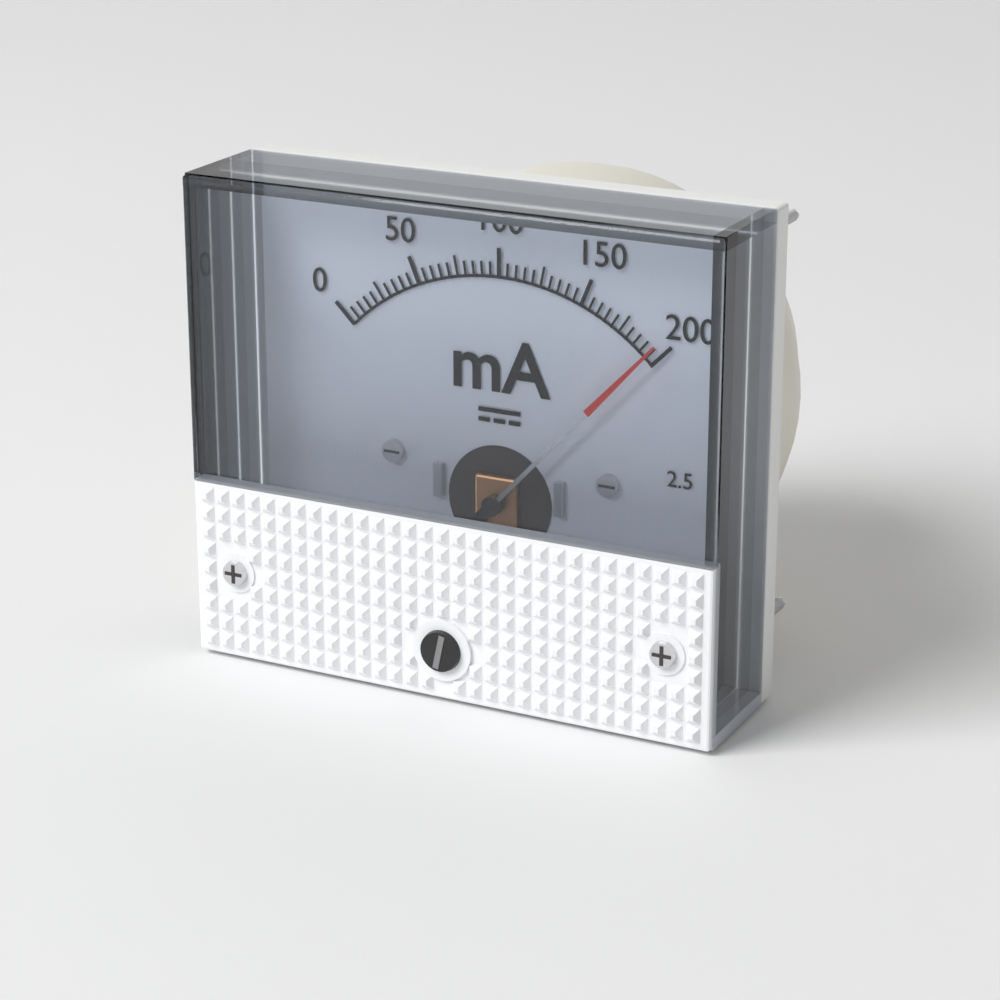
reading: 195 mA
